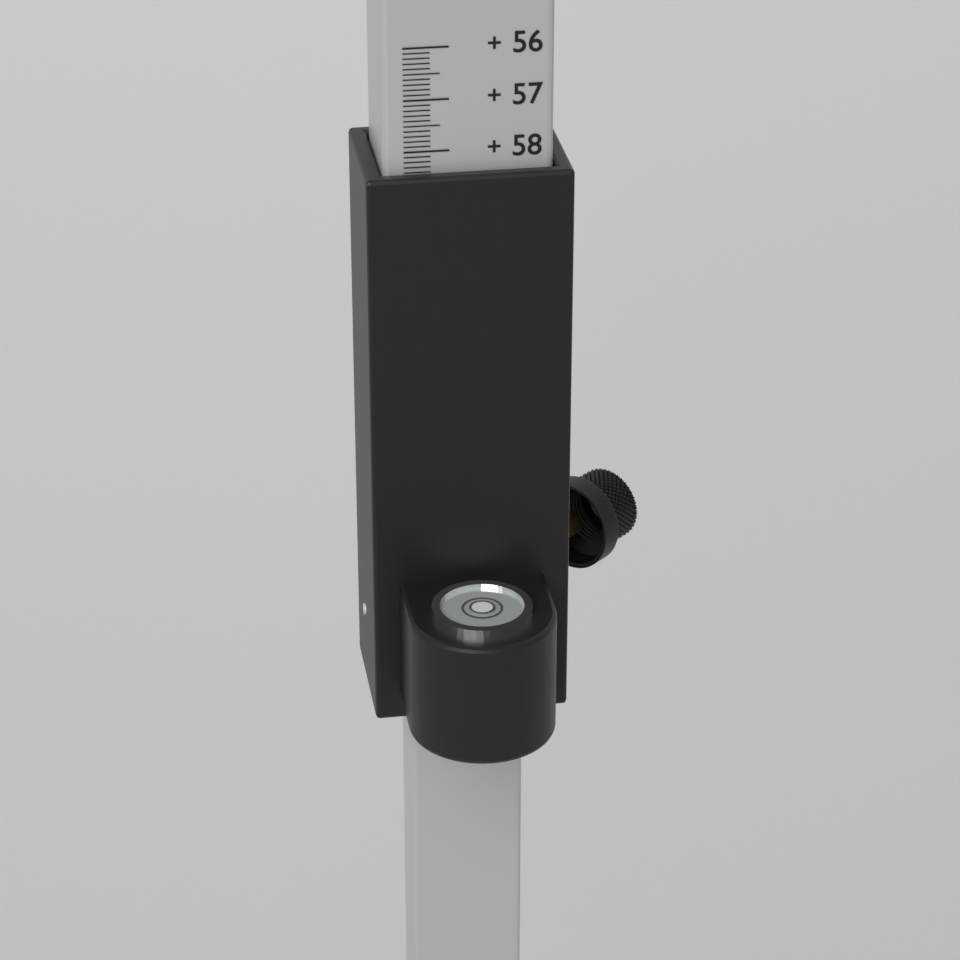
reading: 58.4 (no unit)
